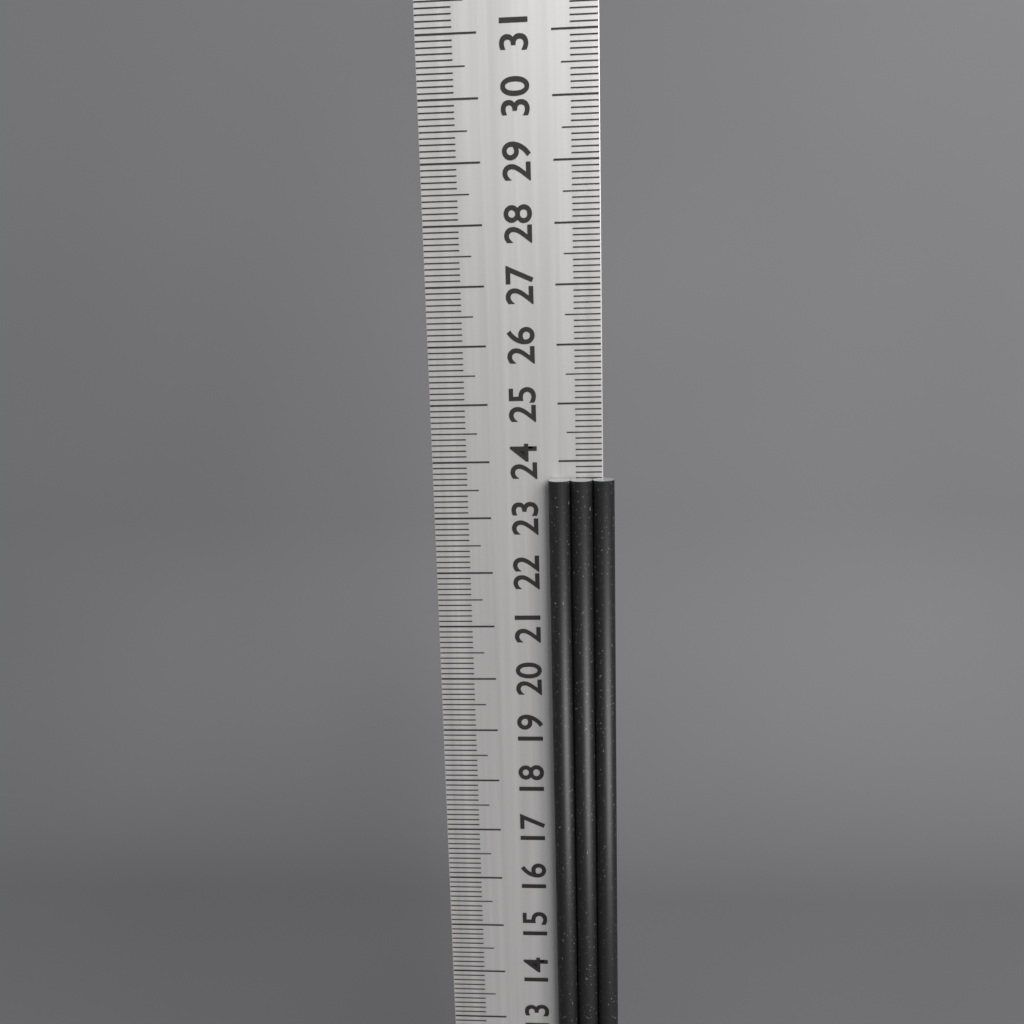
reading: 23.7 cm
